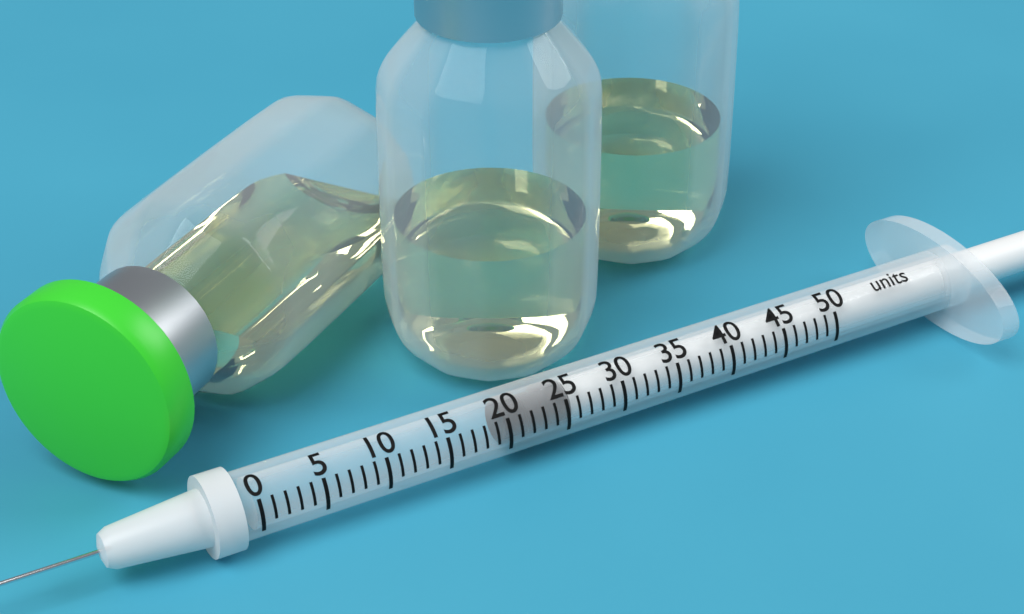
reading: 20 units
